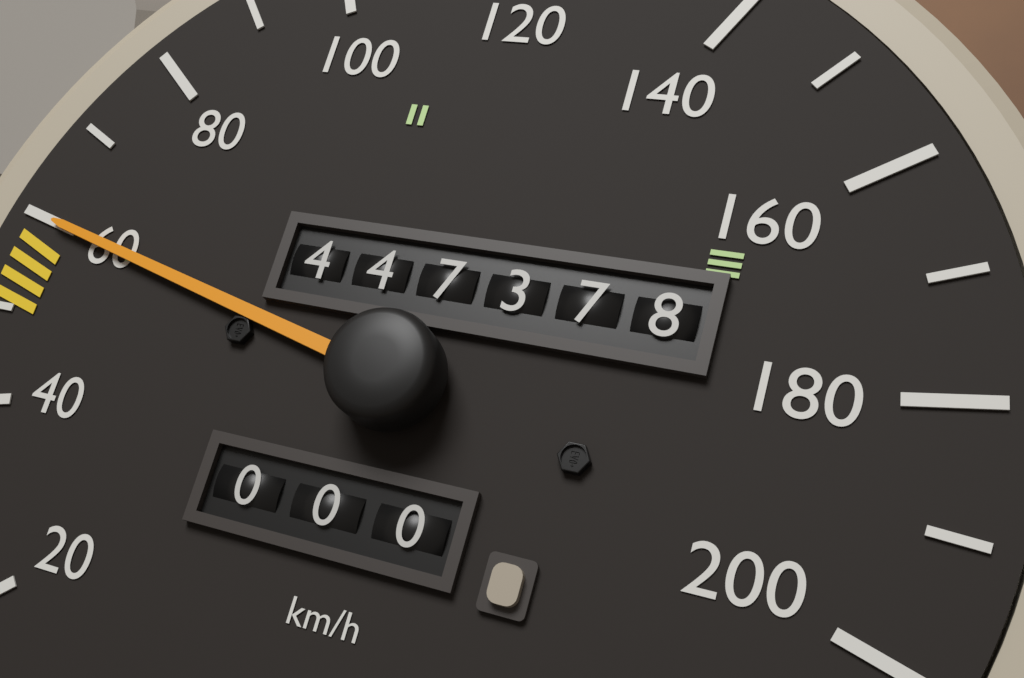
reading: 60 km/h
